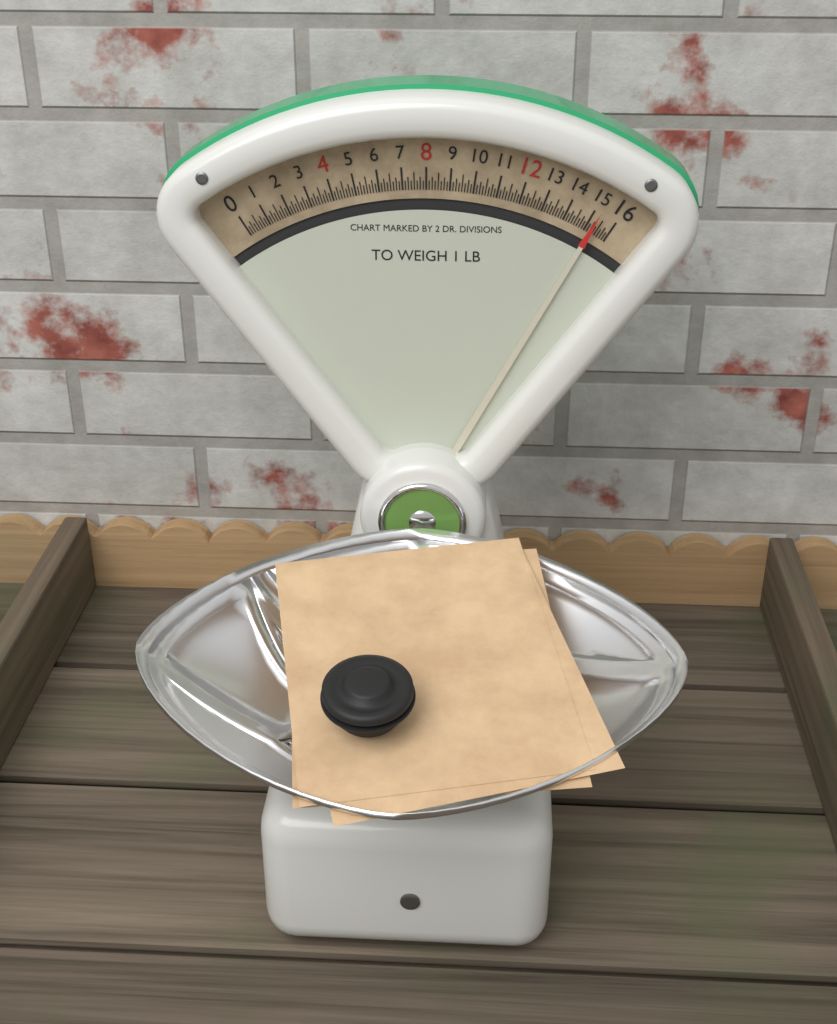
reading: 15.250 oz
